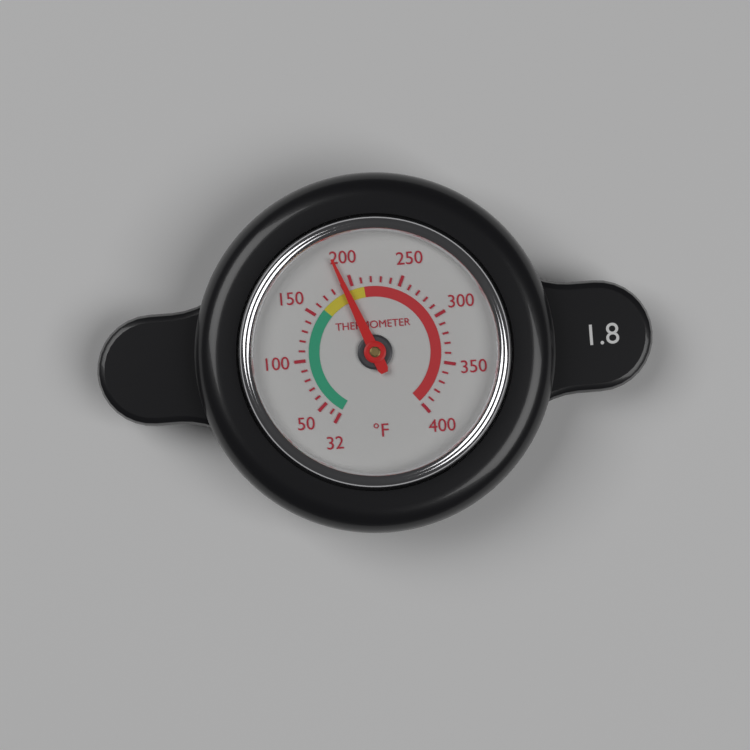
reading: 192 °F
